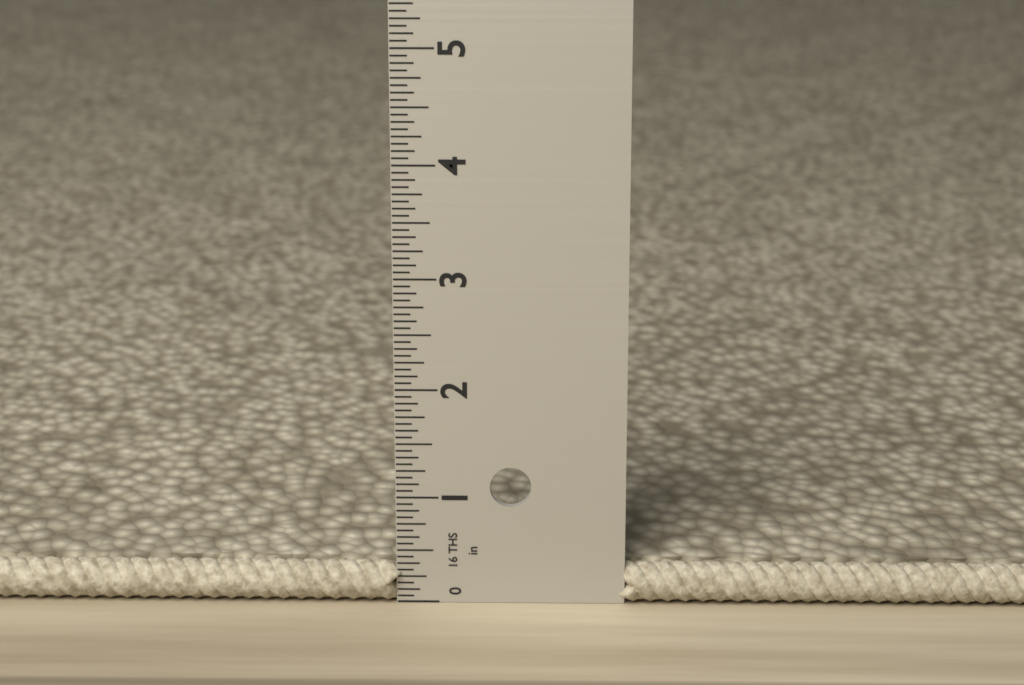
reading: 0.3750 in
